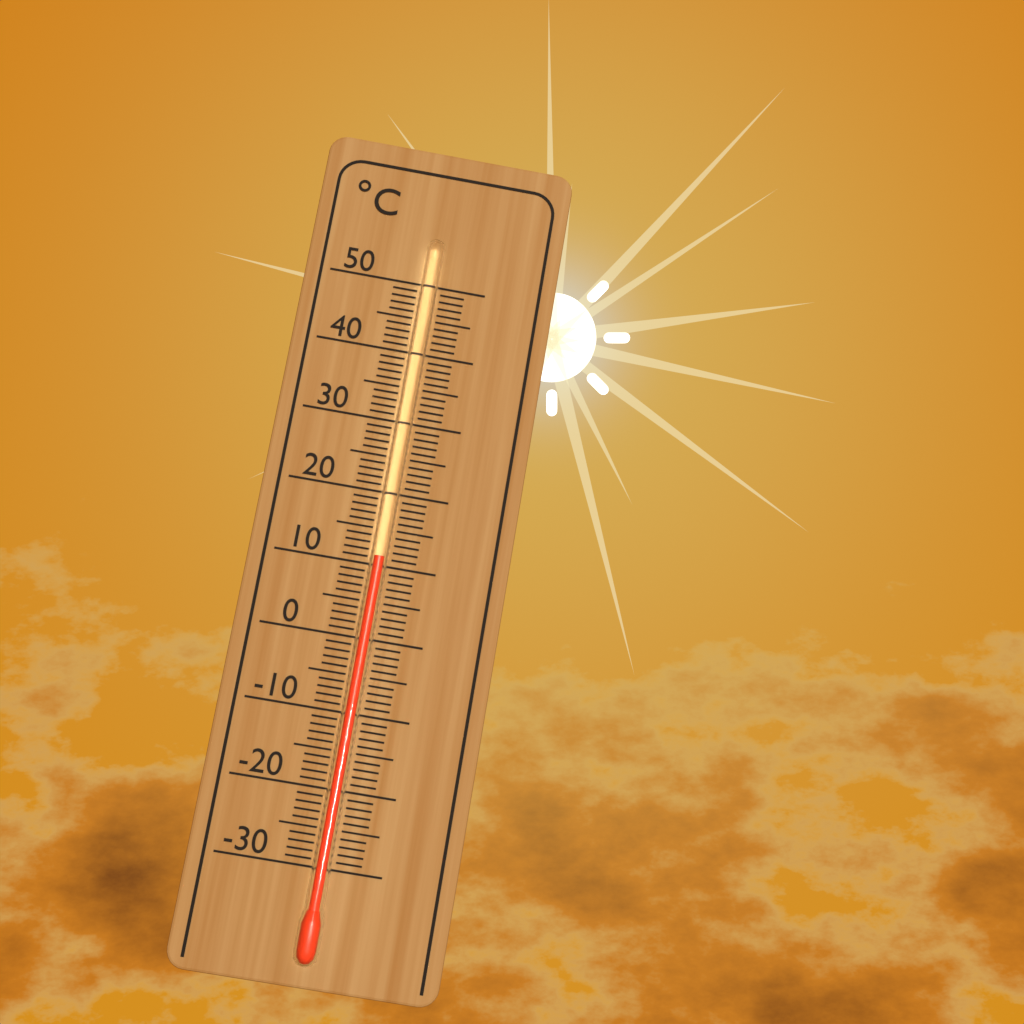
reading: 11 °C
